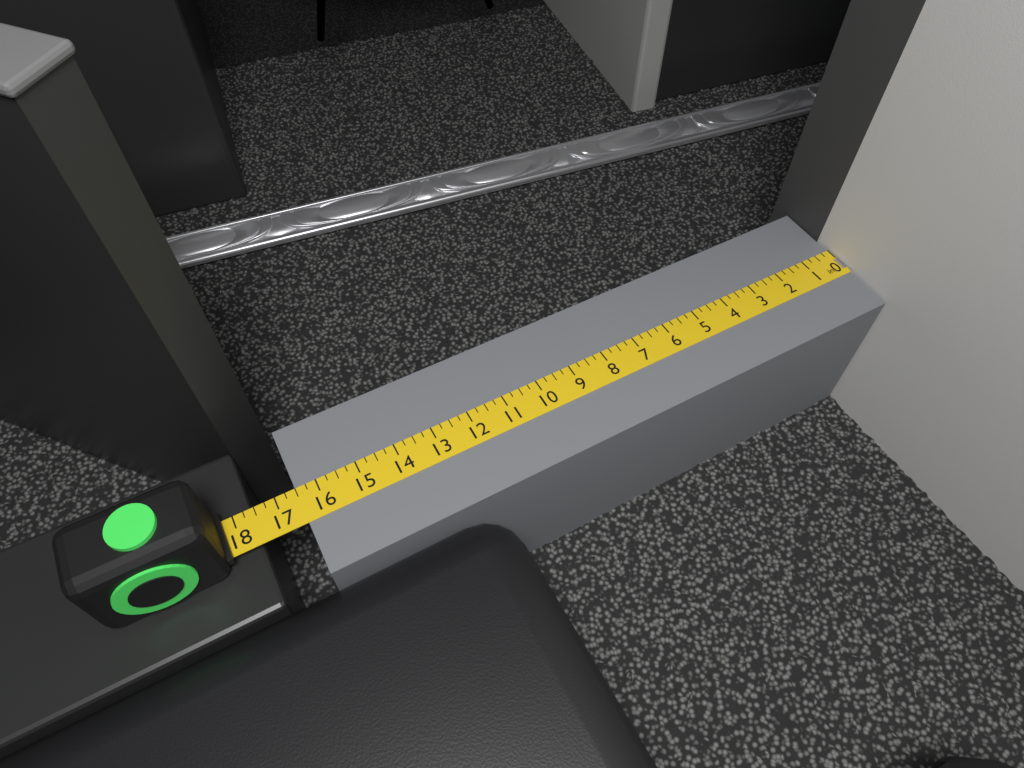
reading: 16.50 in
